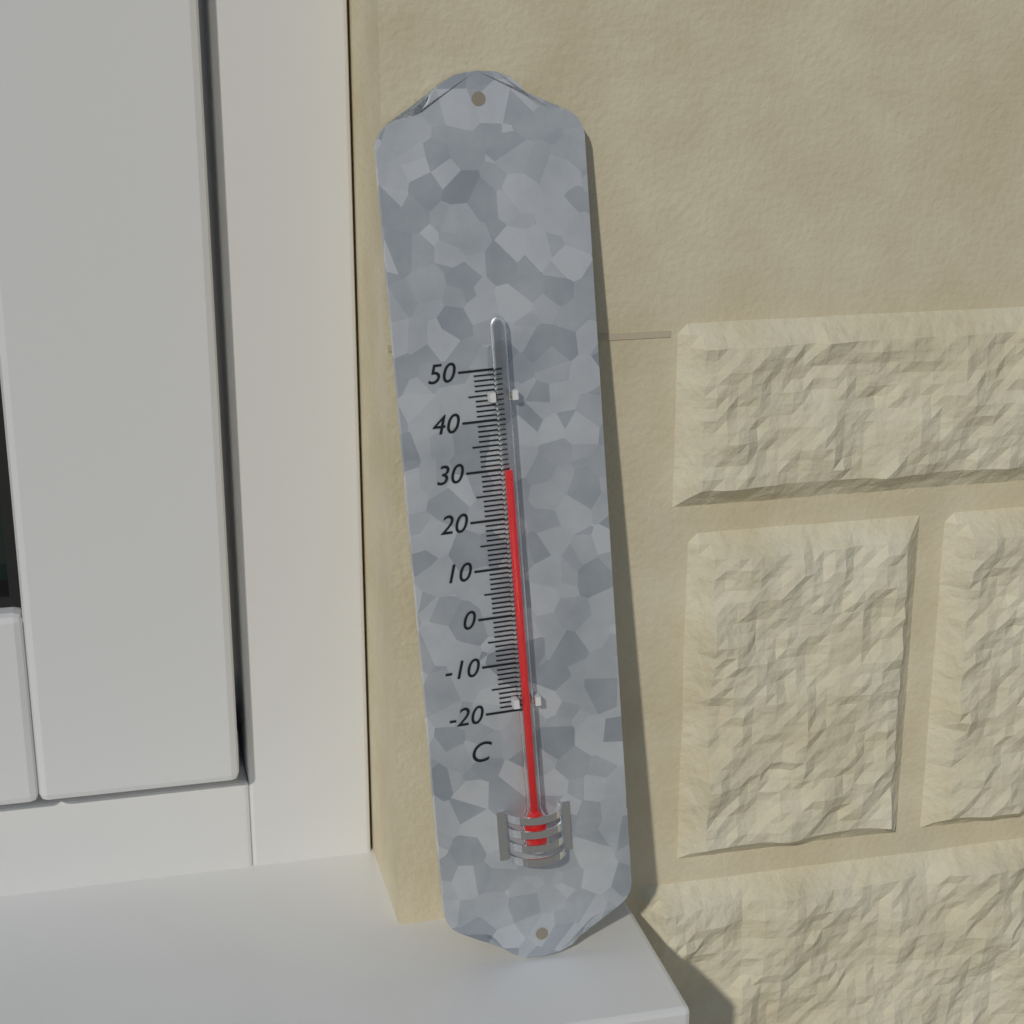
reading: 30 °C
